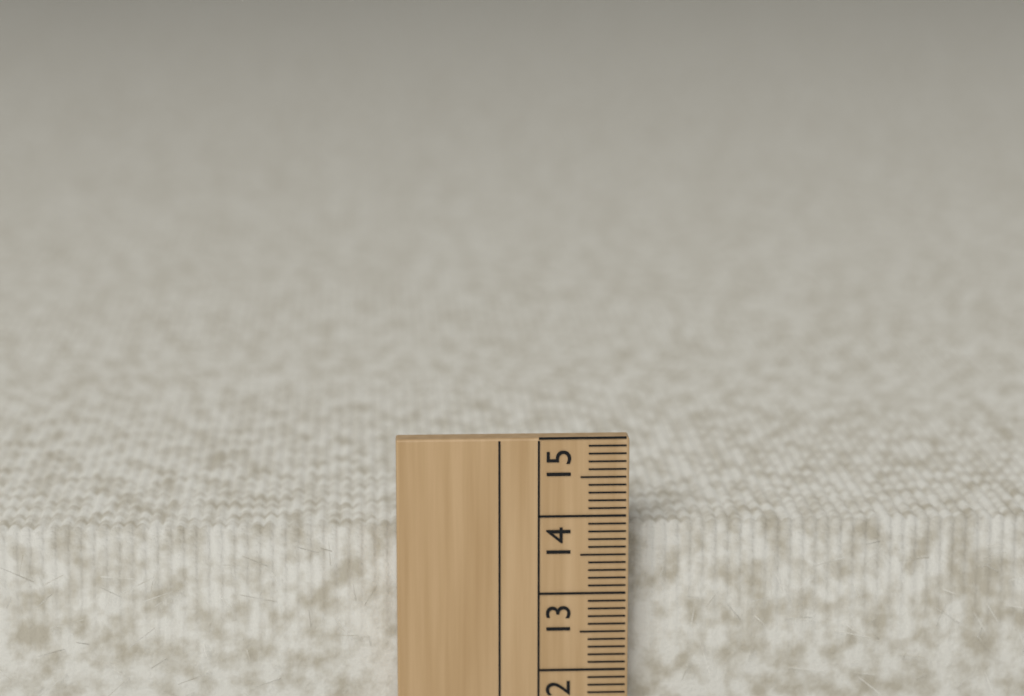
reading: 13.8 cm
